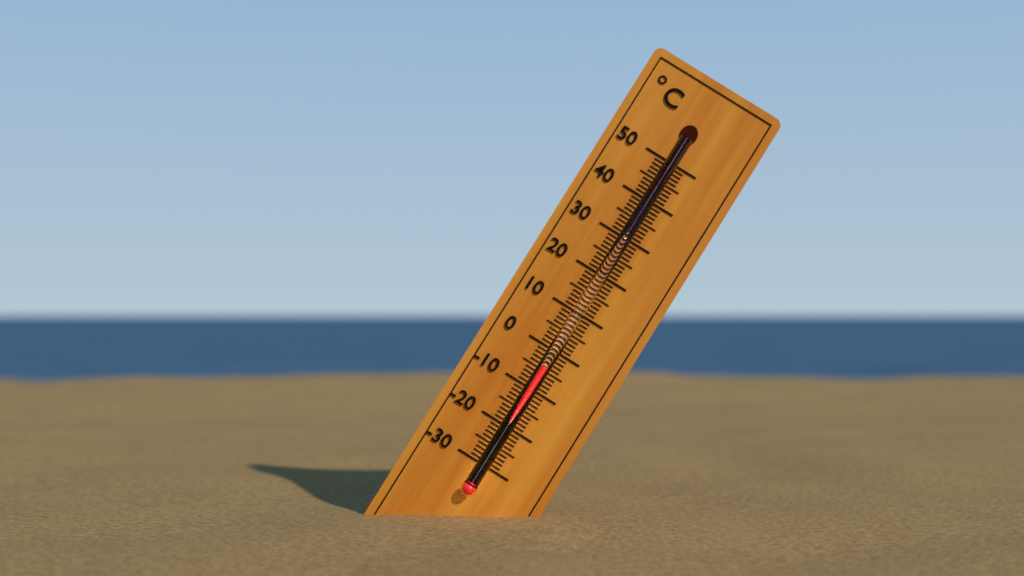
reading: -4 °C
